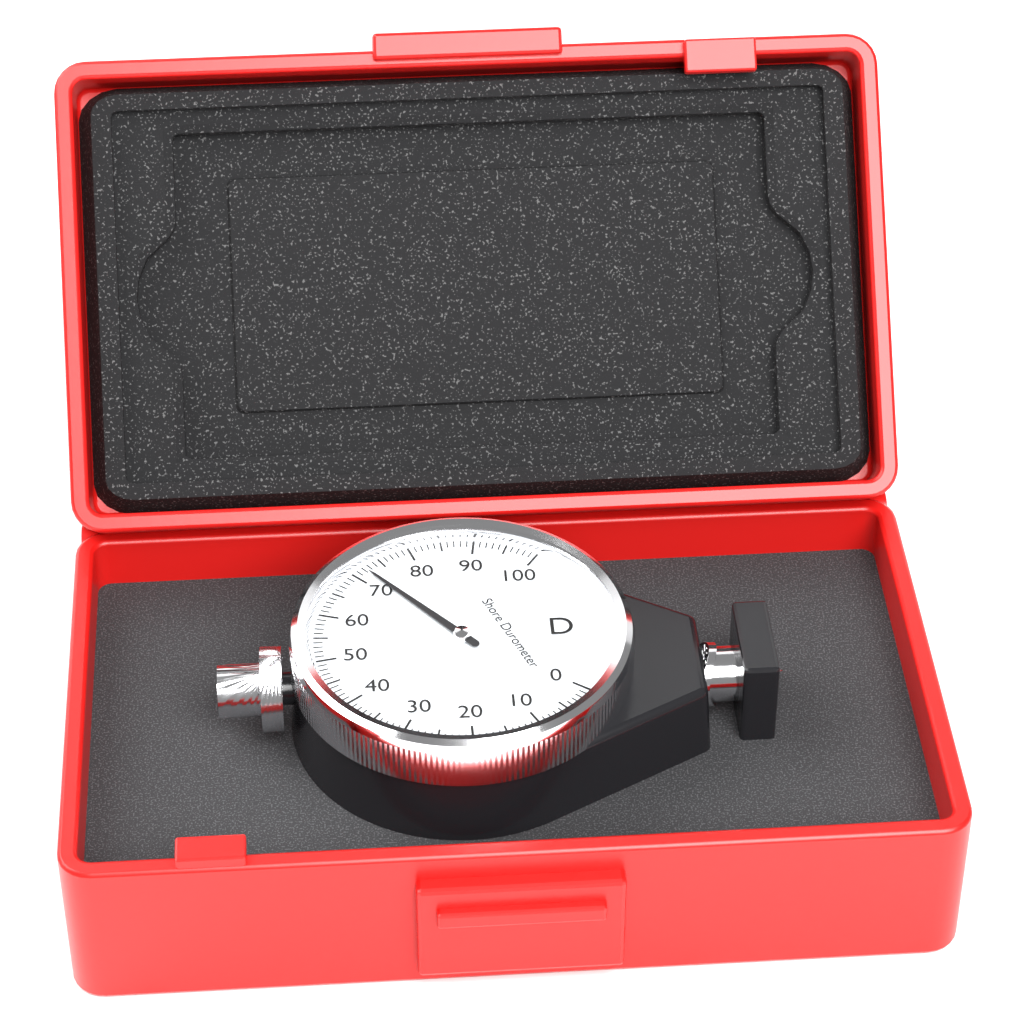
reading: 72 Shore D
